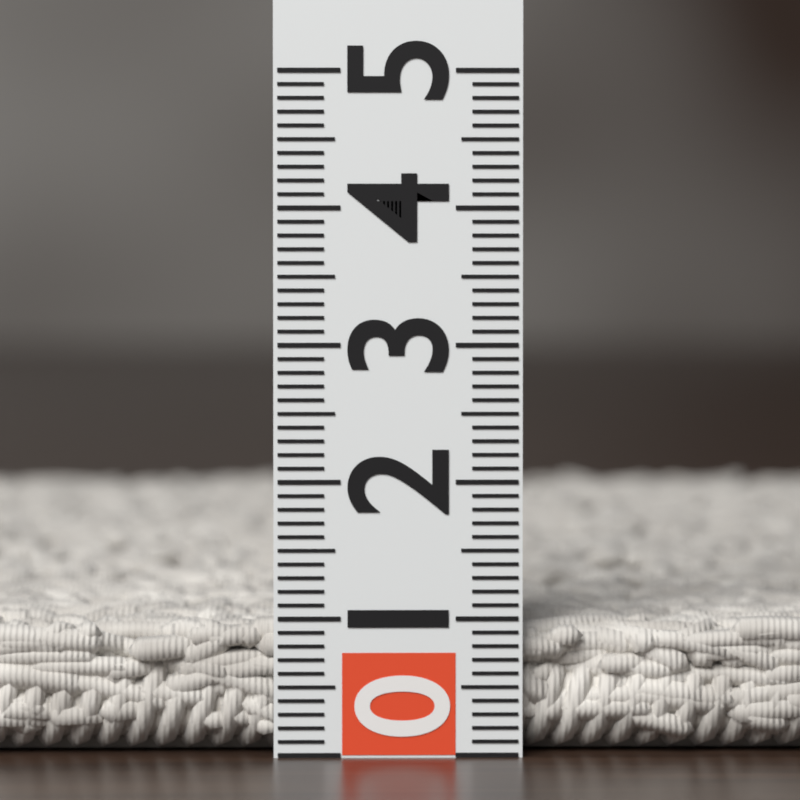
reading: 1.0 (no unit)
